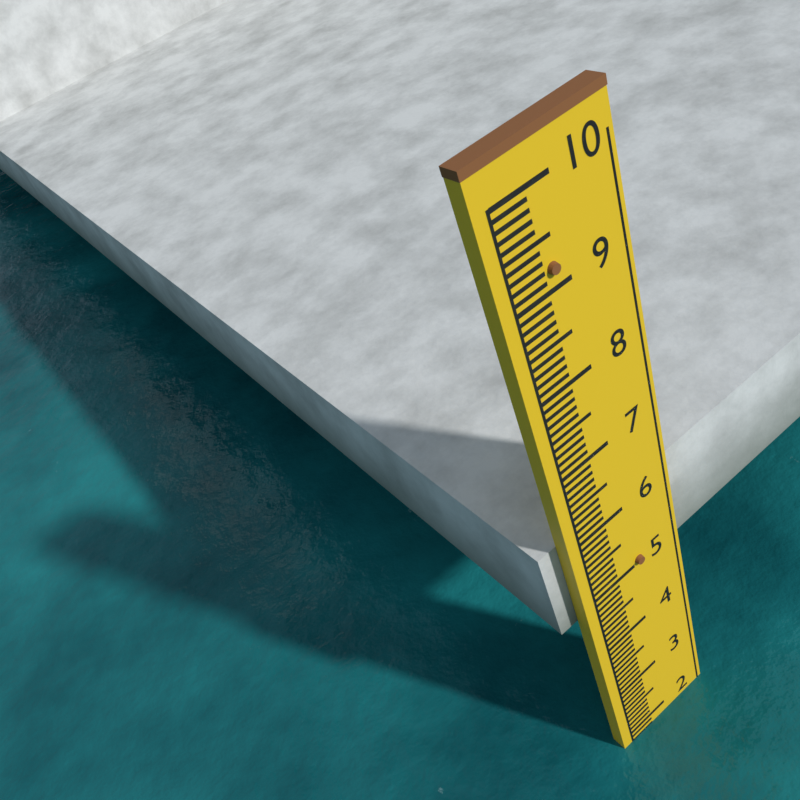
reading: 1.8 (no unit)
